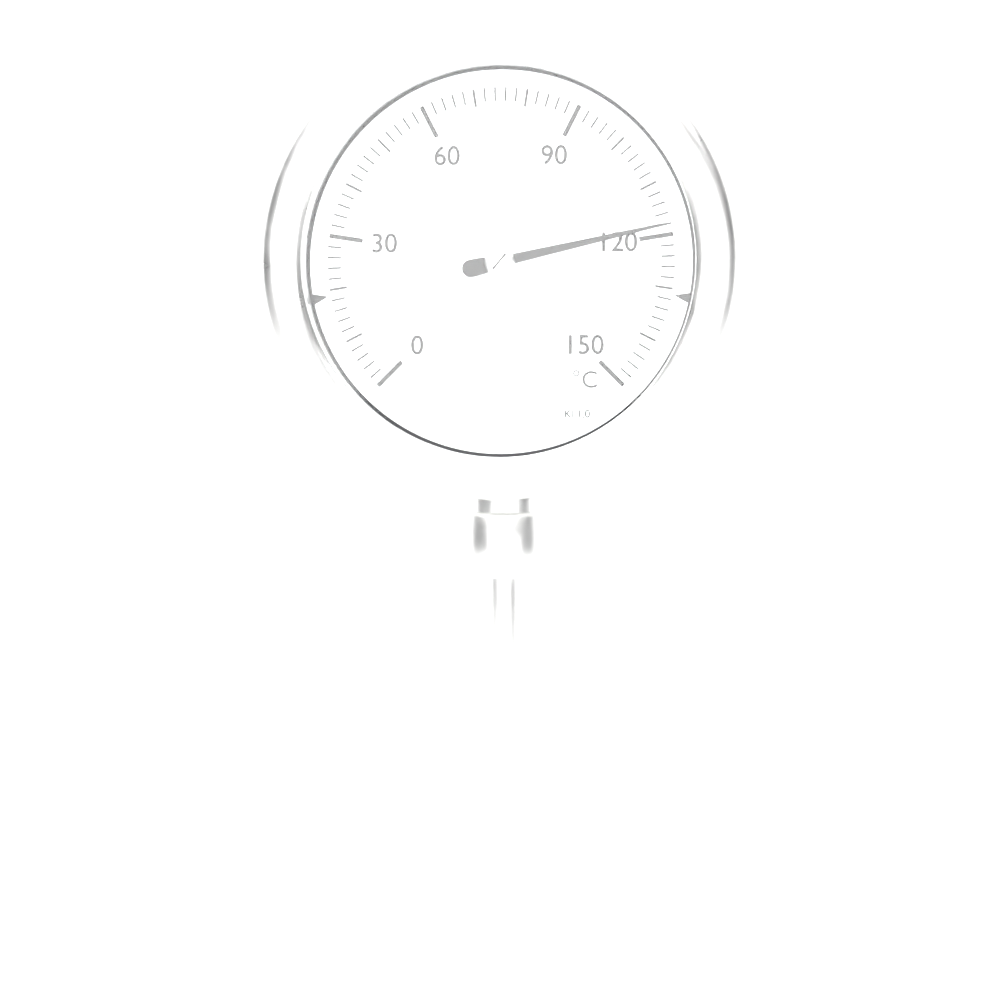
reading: 118 °C
